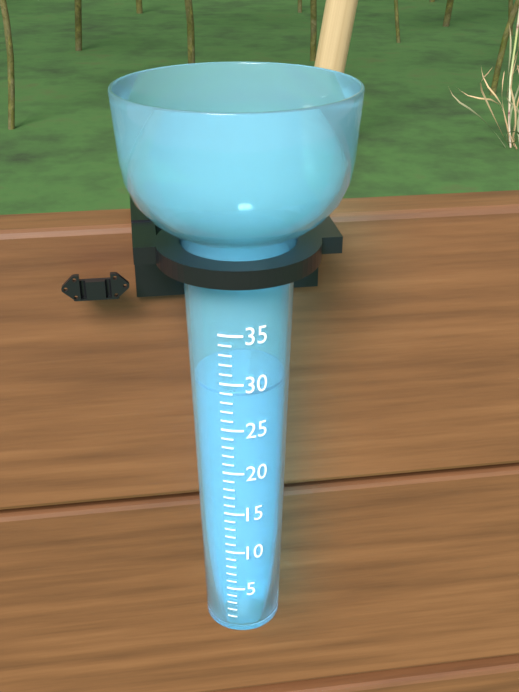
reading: 29 (no unit)
